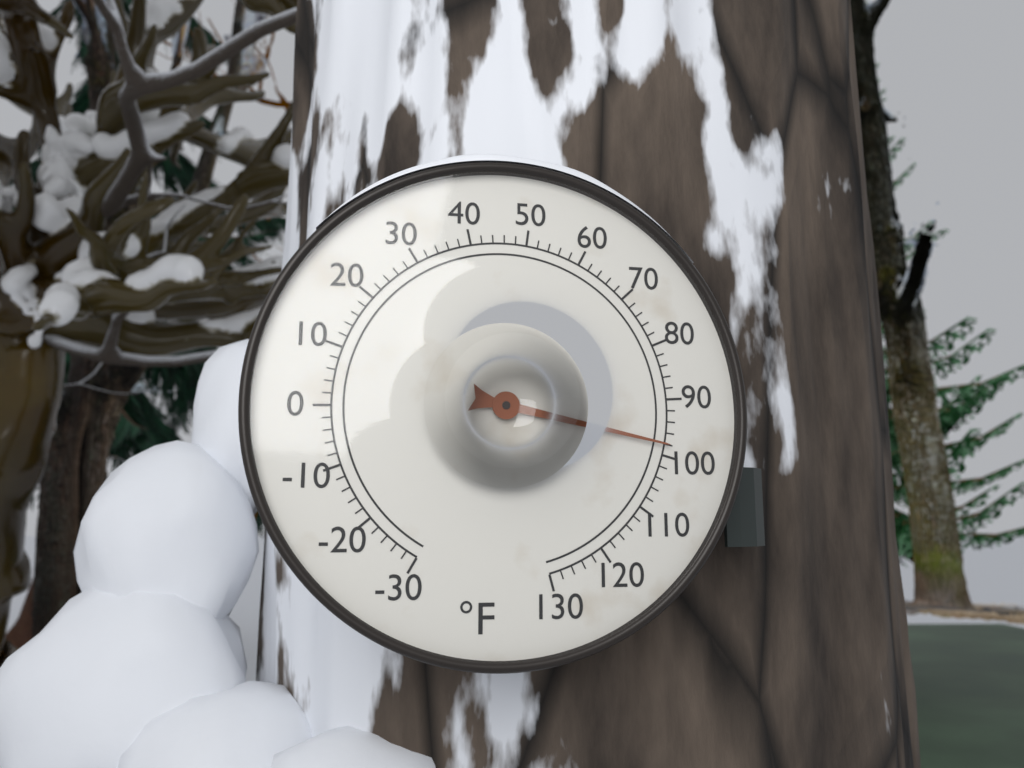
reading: 98 °F
